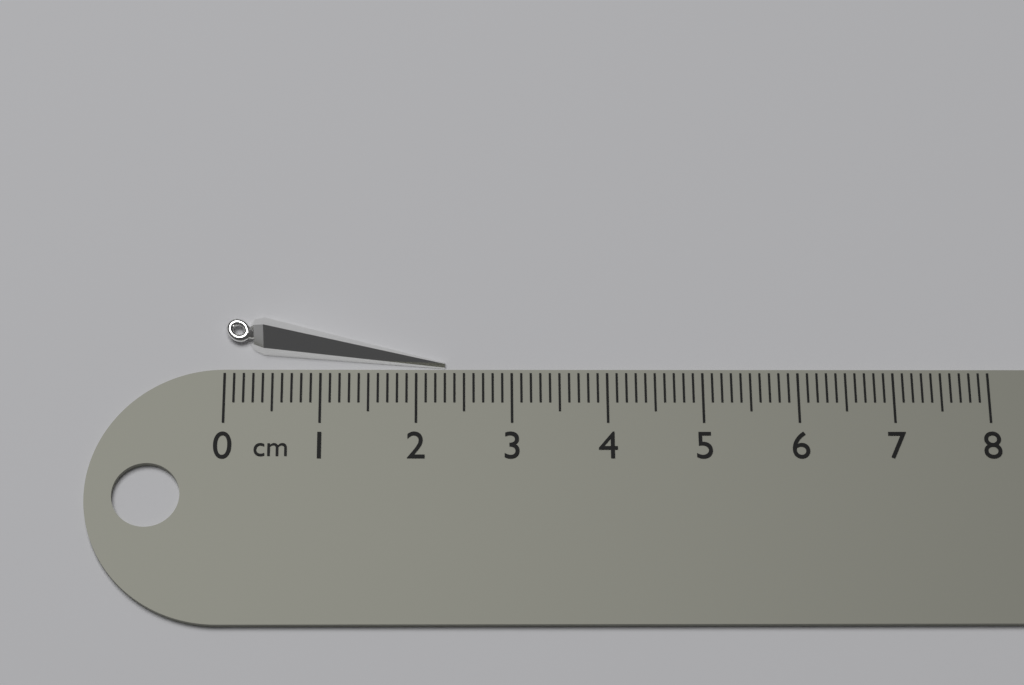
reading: 2.3 cm
